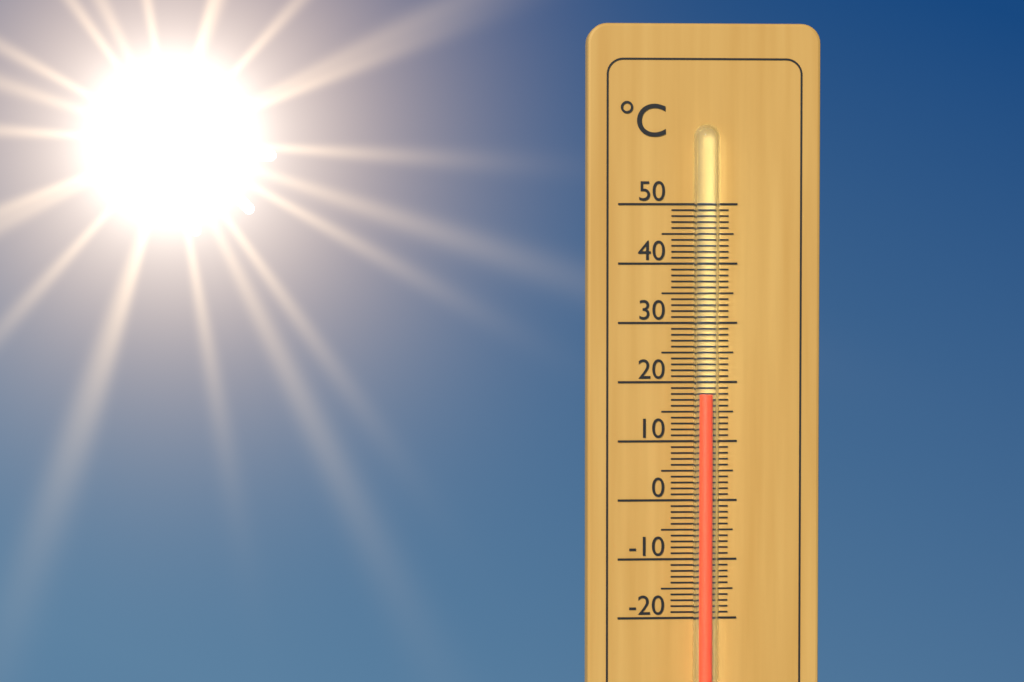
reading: 18 °C
